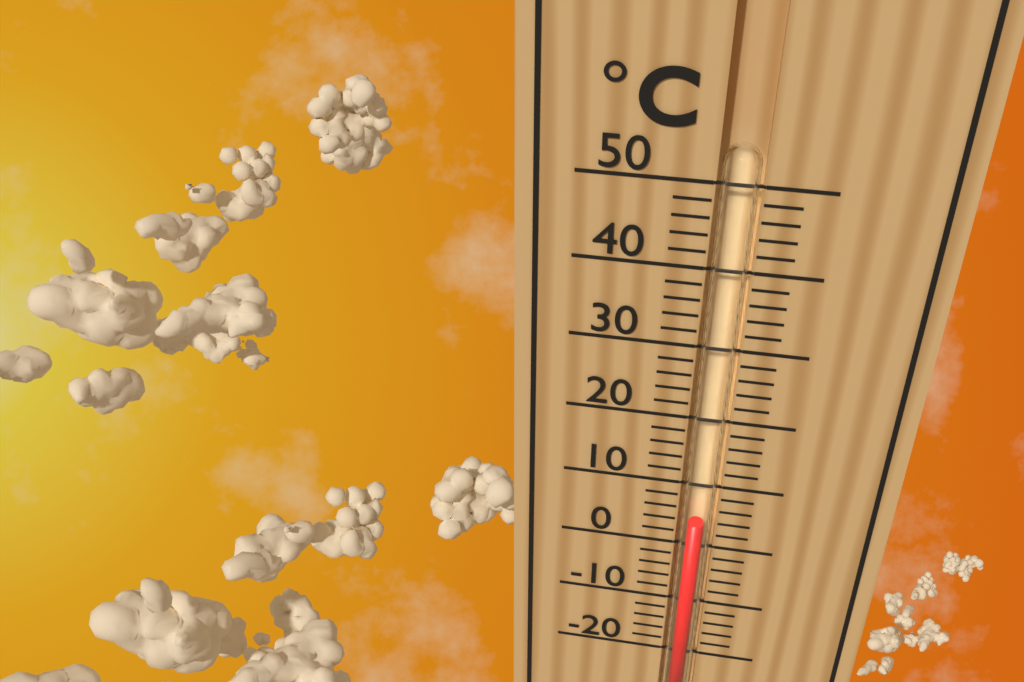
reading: 4 °C
